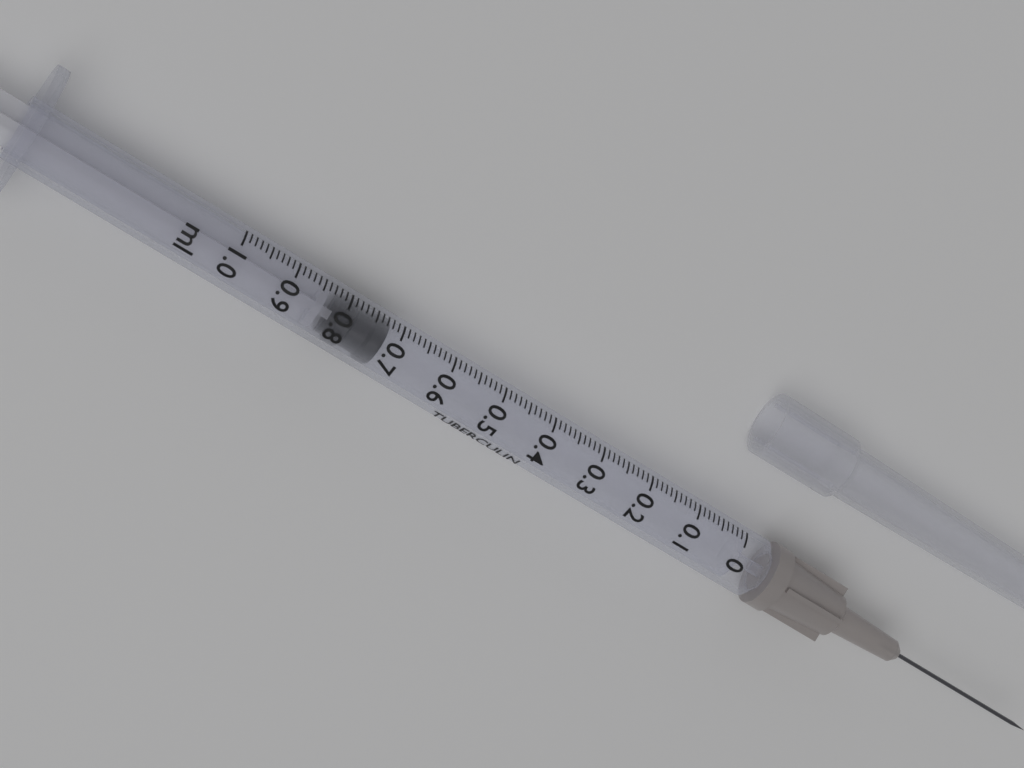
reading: 0.72 ml
